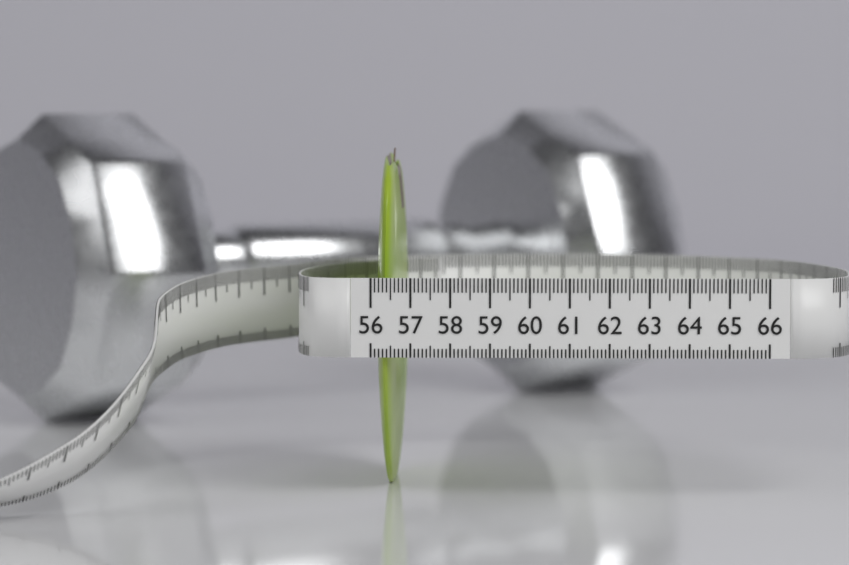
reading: 56.7 (no unit)
